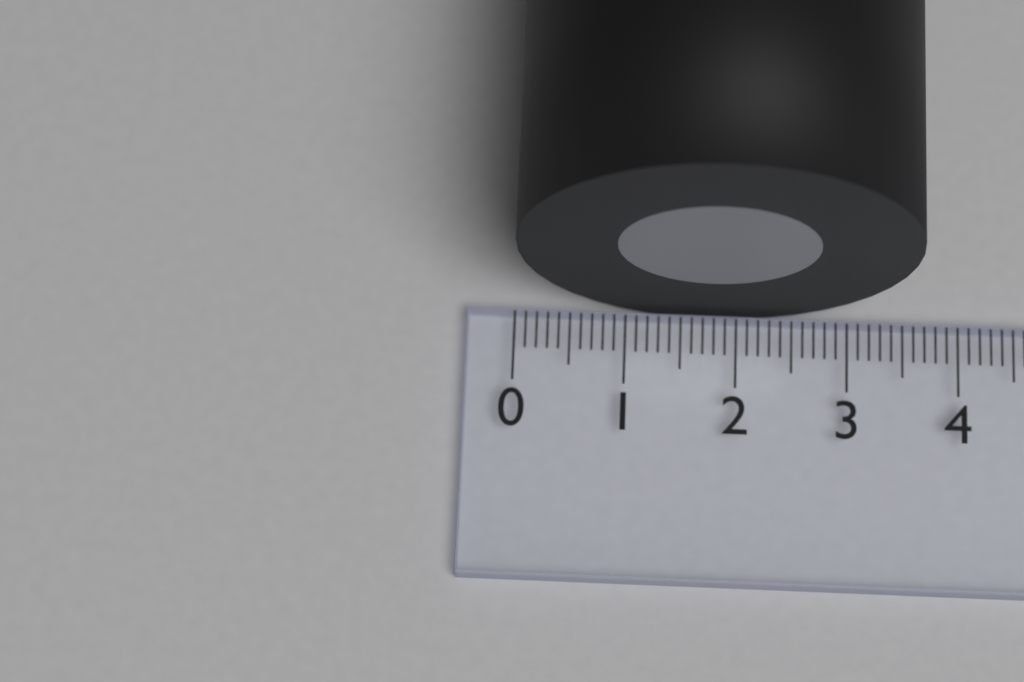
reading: 3.5 (no unit)
